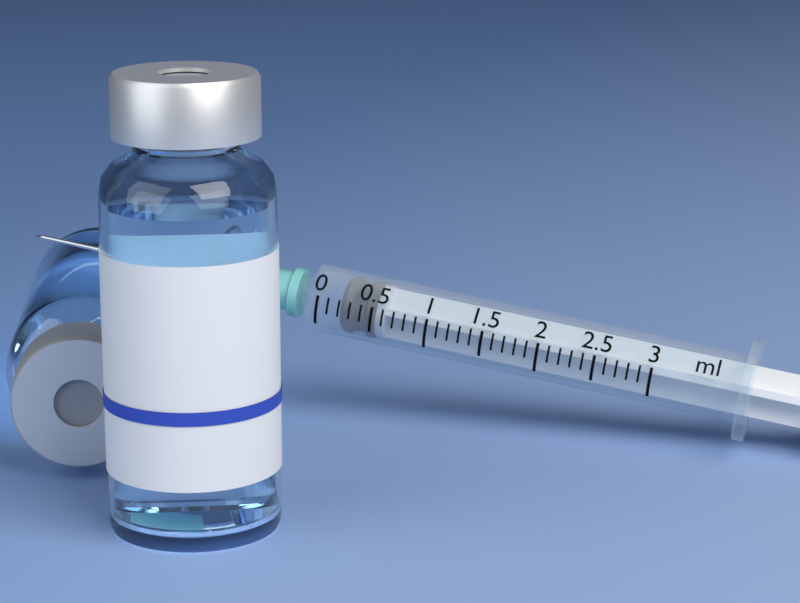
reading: 0.2 ml
